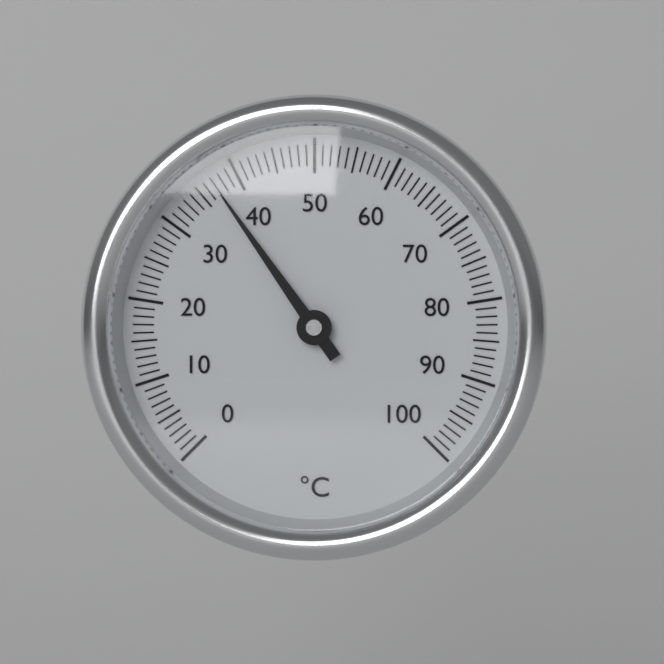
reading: 37 °C
